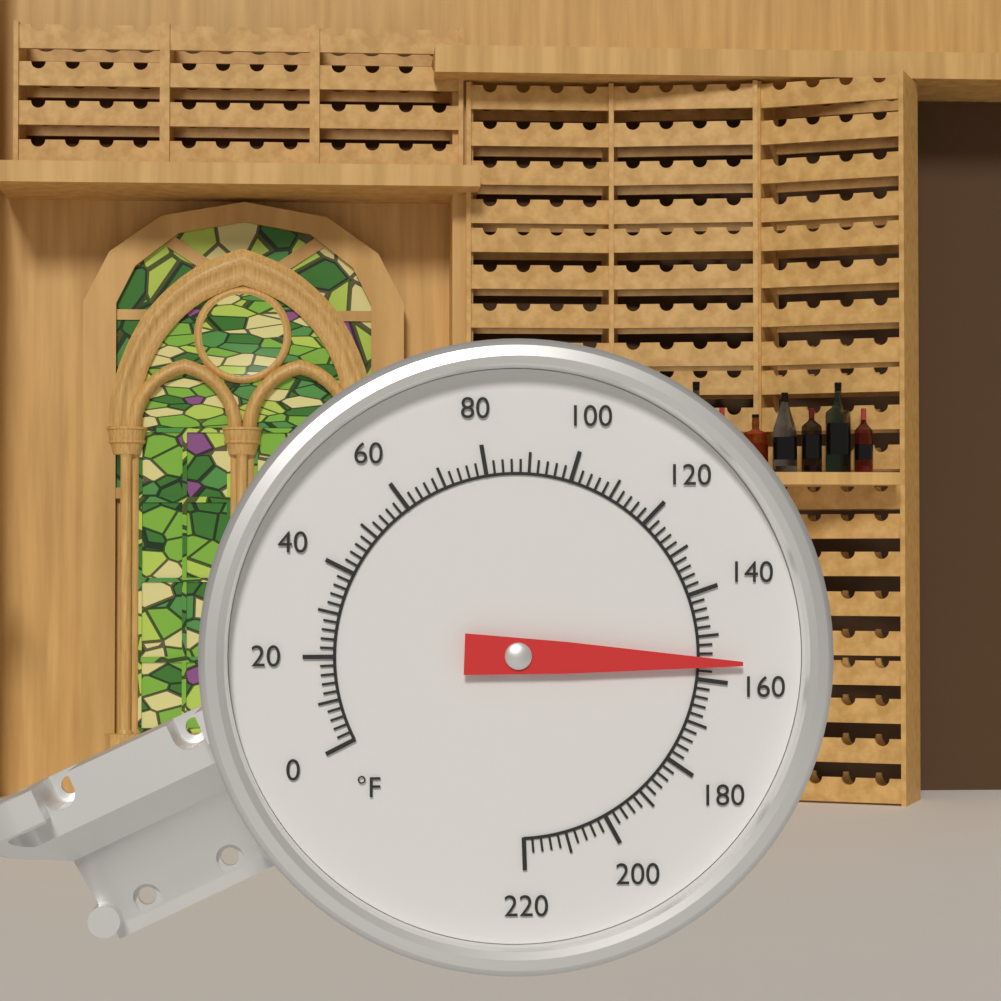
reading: 156 °F
